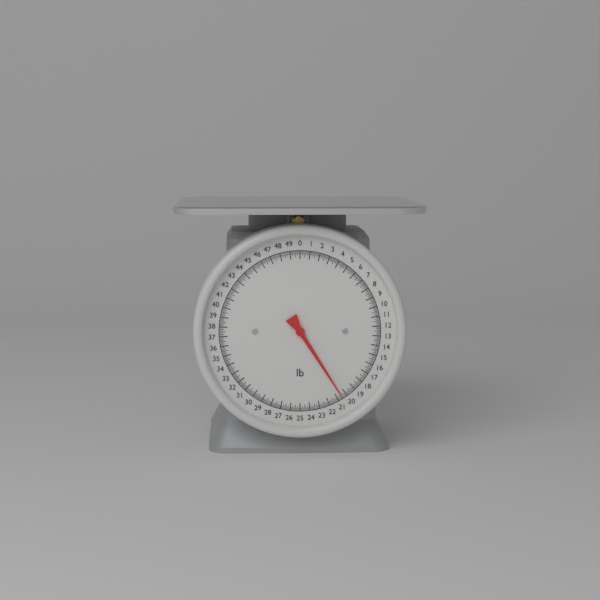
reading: 20.500 lb
